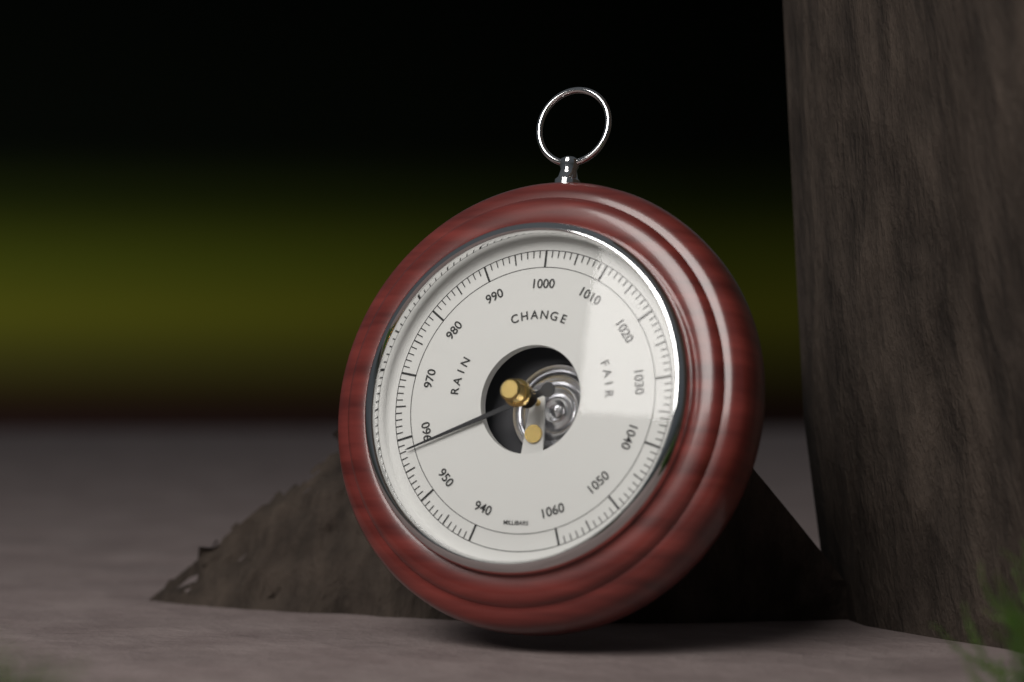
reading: 958 mbar
